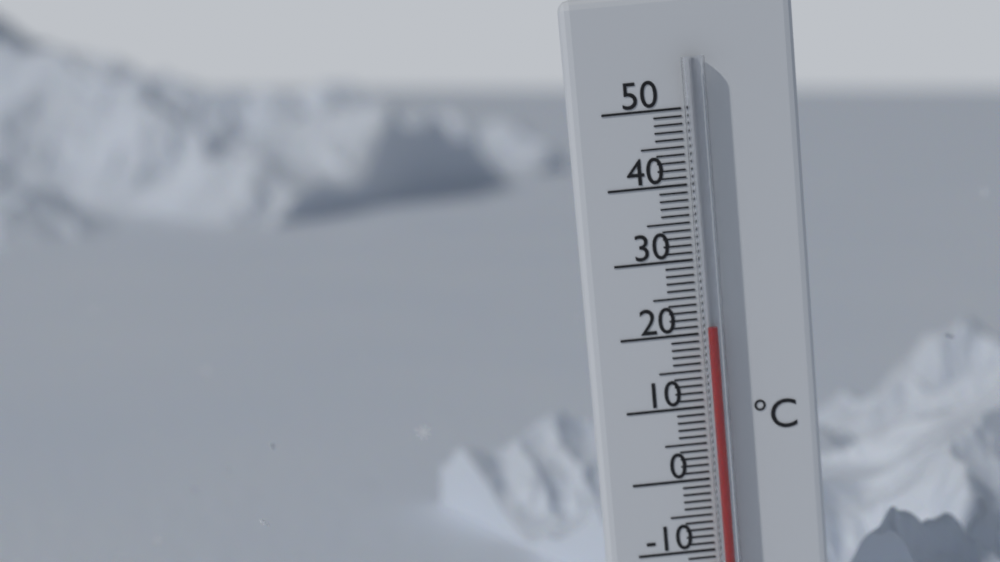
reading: 21 °C
